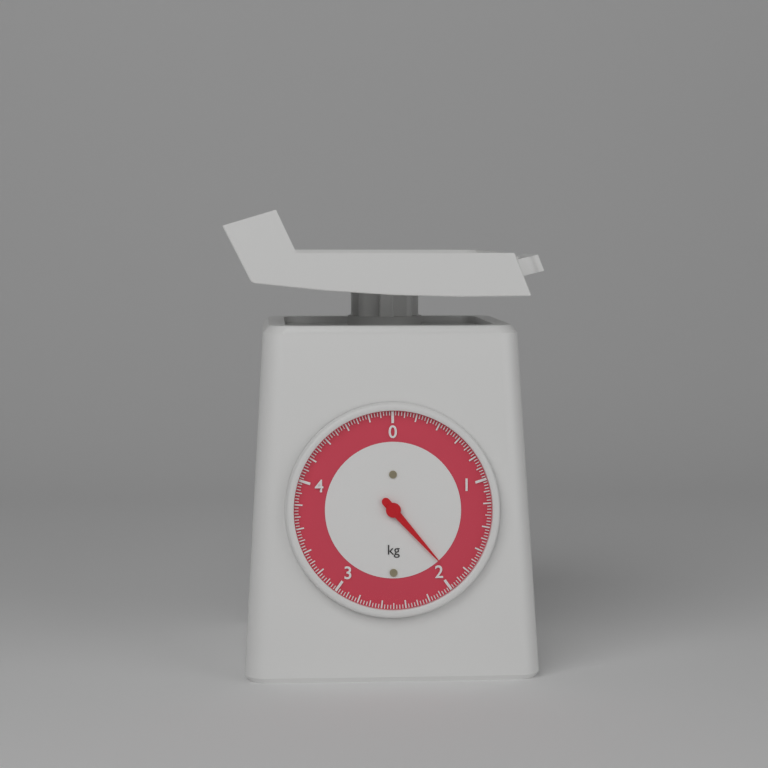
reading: 1.925 kg
